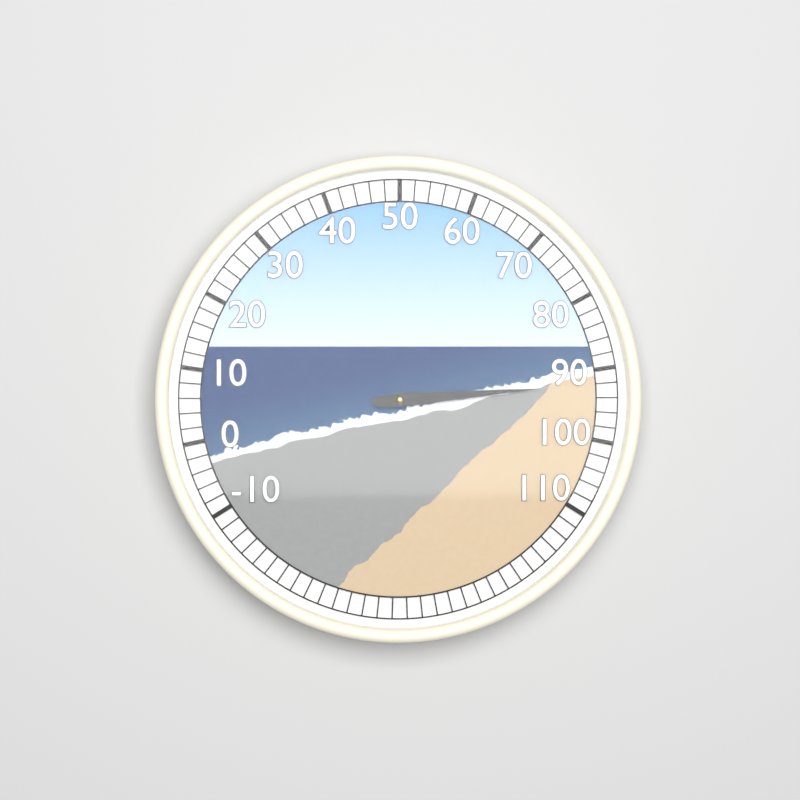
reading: 92 (no unit)
